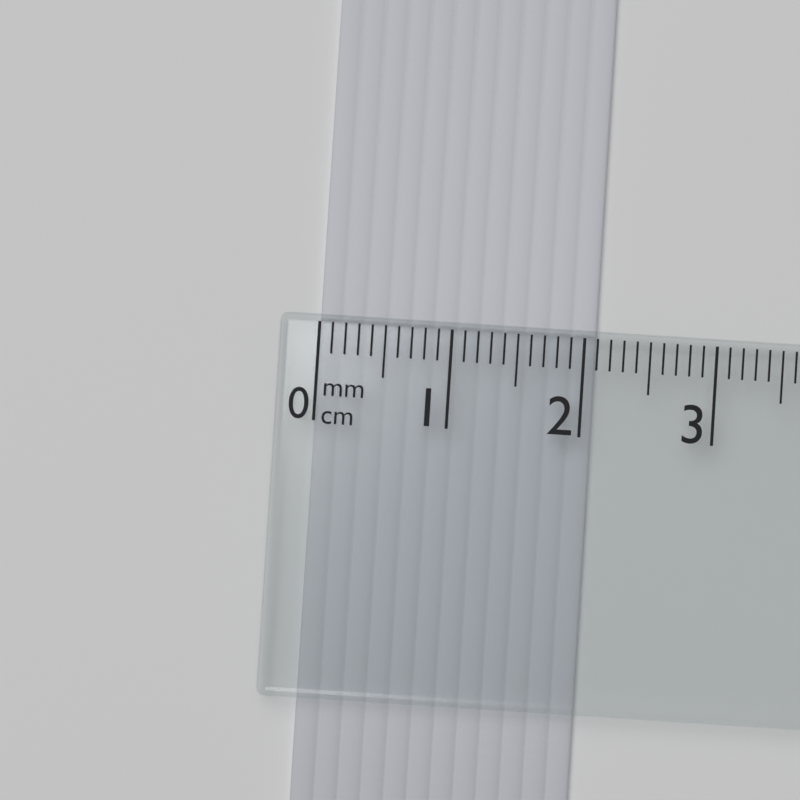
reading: 2.1 cm
